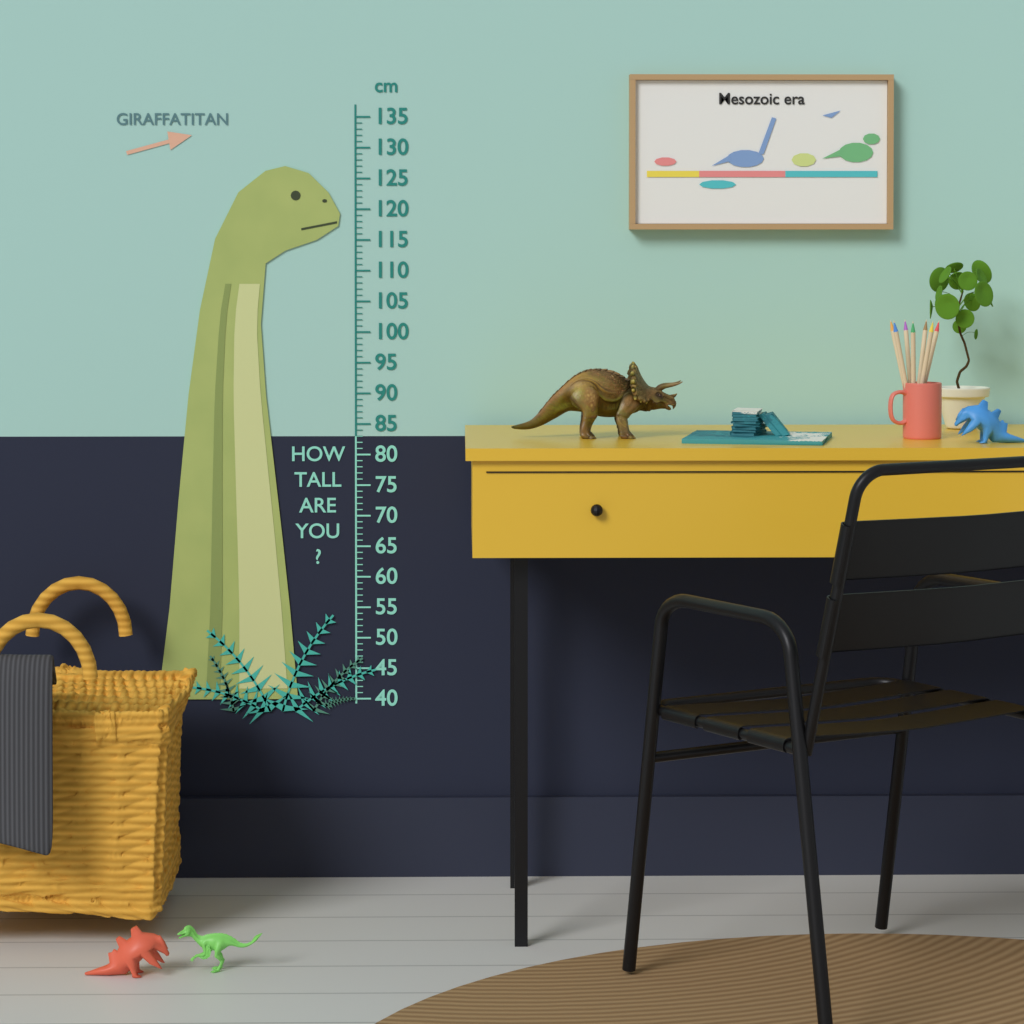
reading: 127 cm
